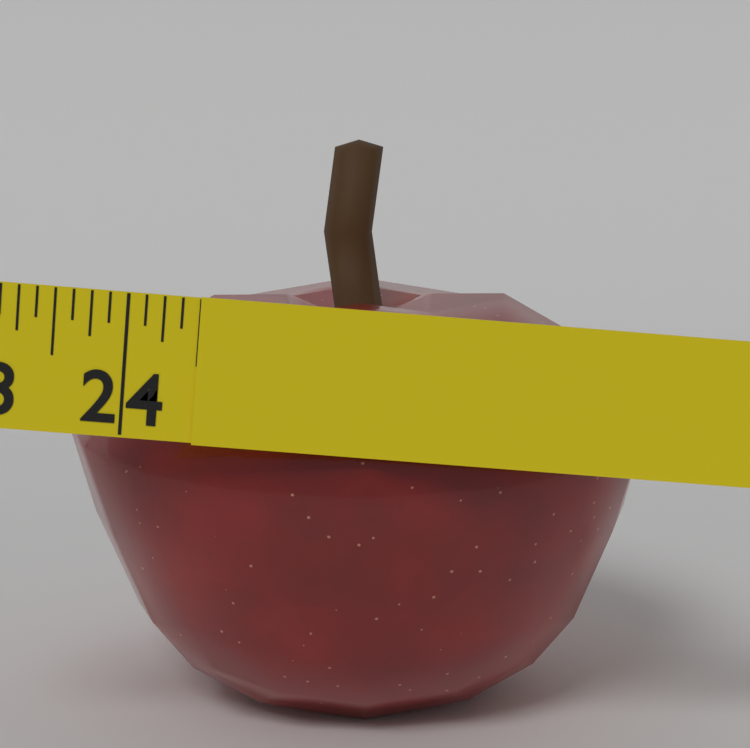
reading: 24.500 in
